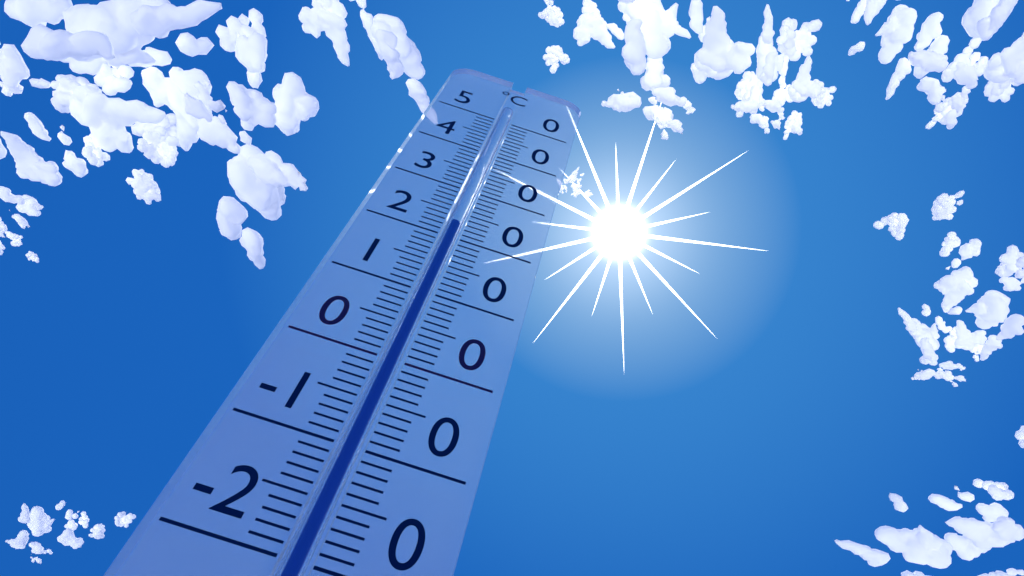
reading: 23 °C
